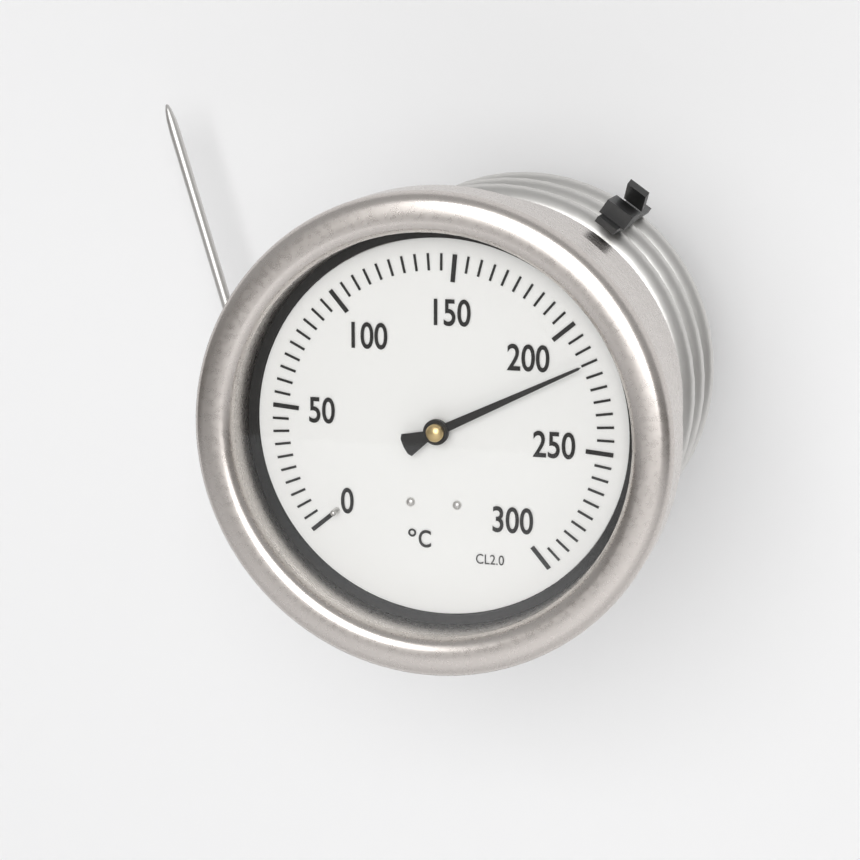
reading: 215 °C
